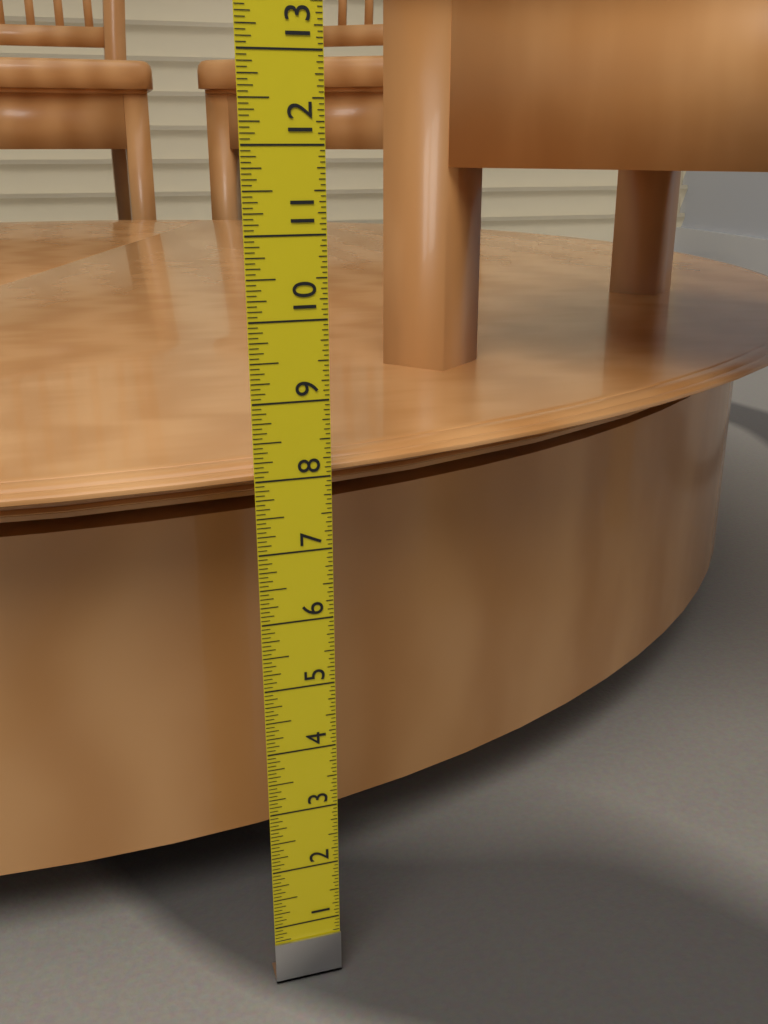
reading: 8.1250 in
